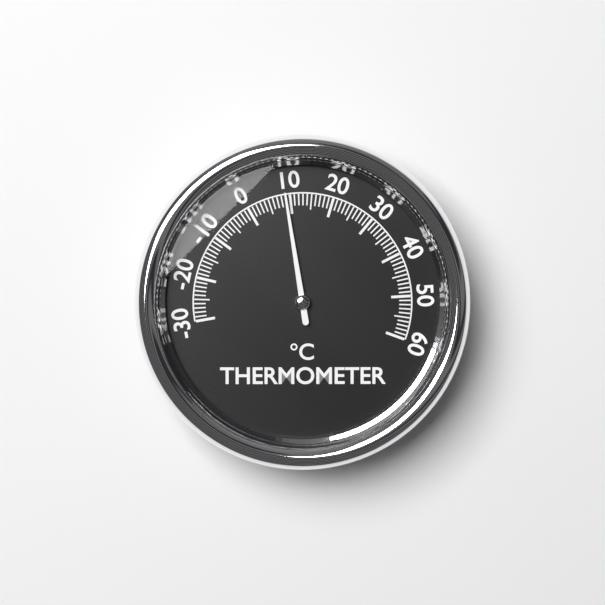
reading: 9 °C
